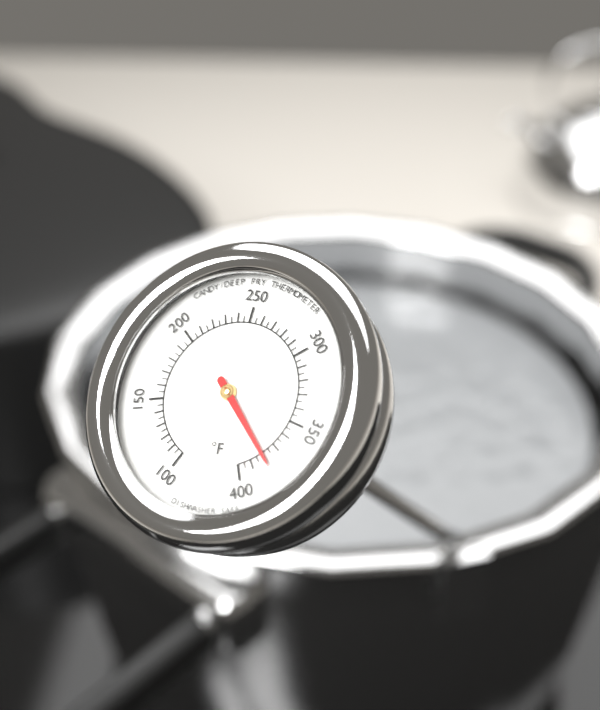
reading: 380 °F
